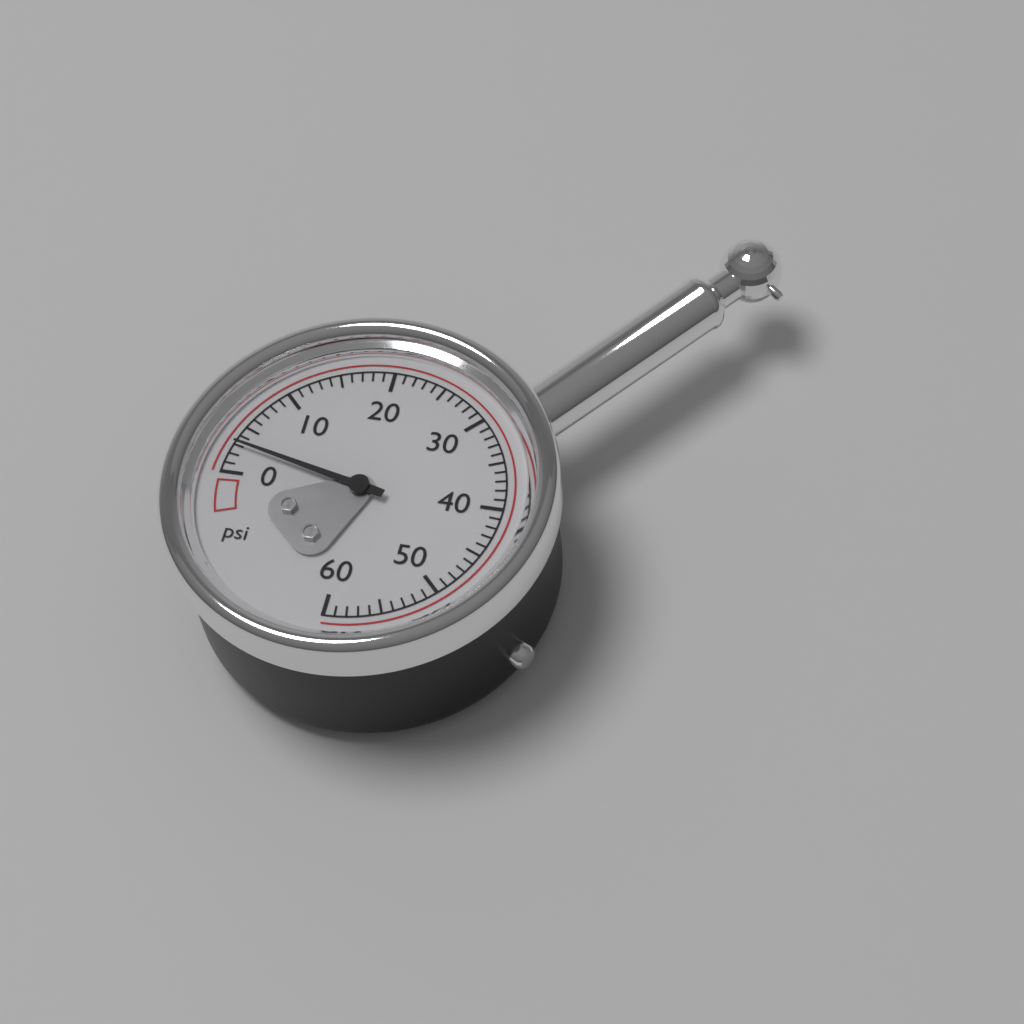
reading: 3 psi
